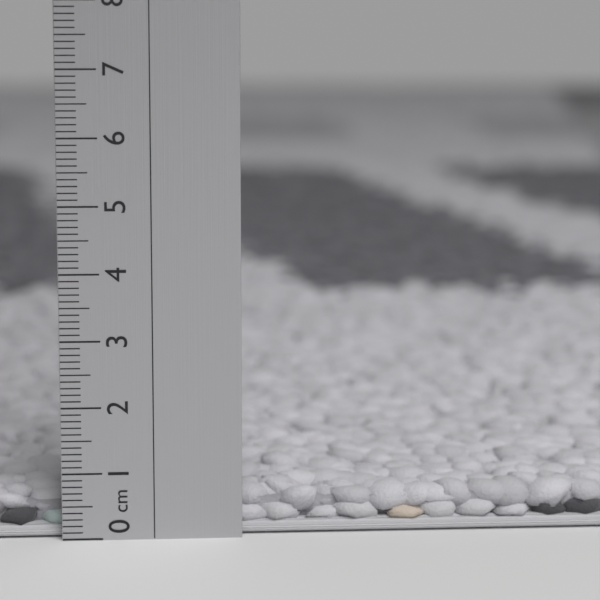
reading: 0.7 cm
